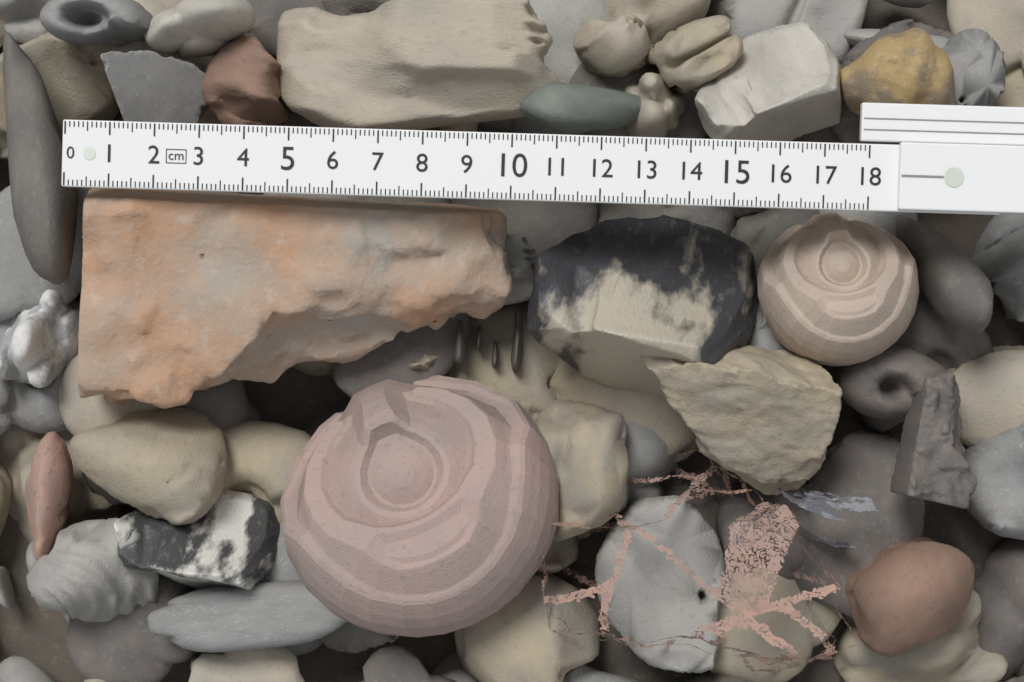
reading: 10.1 cm
